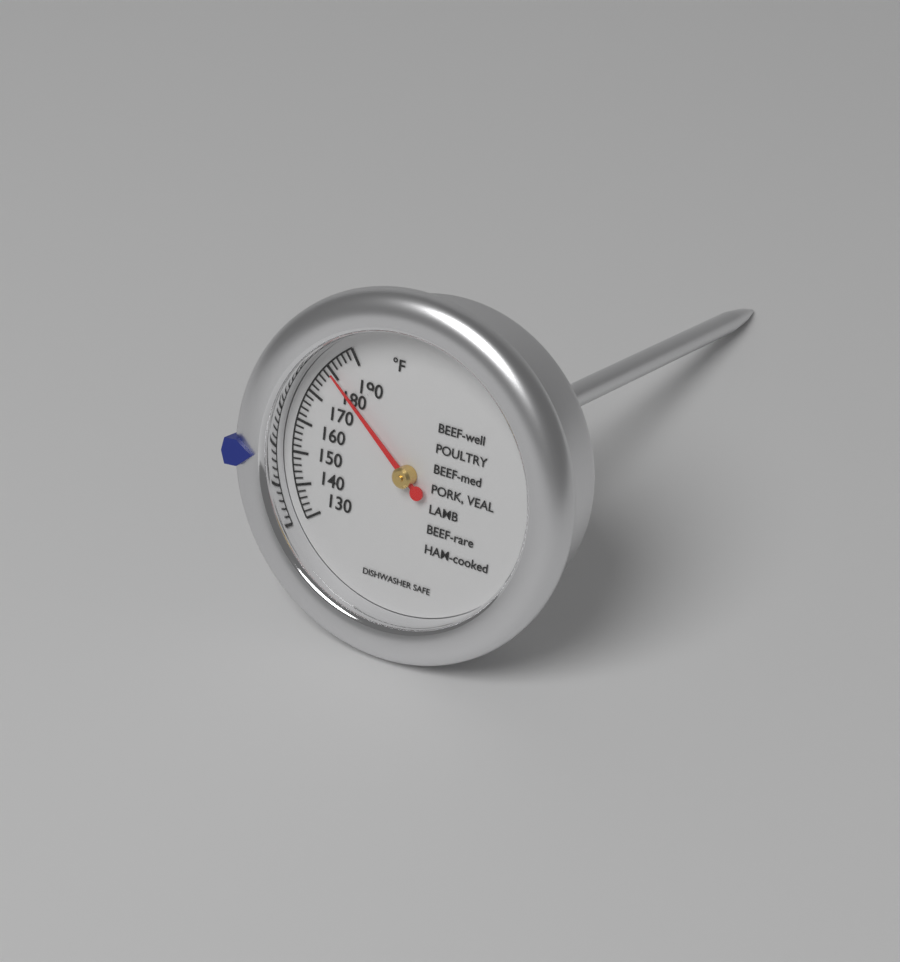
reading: 180 °F
